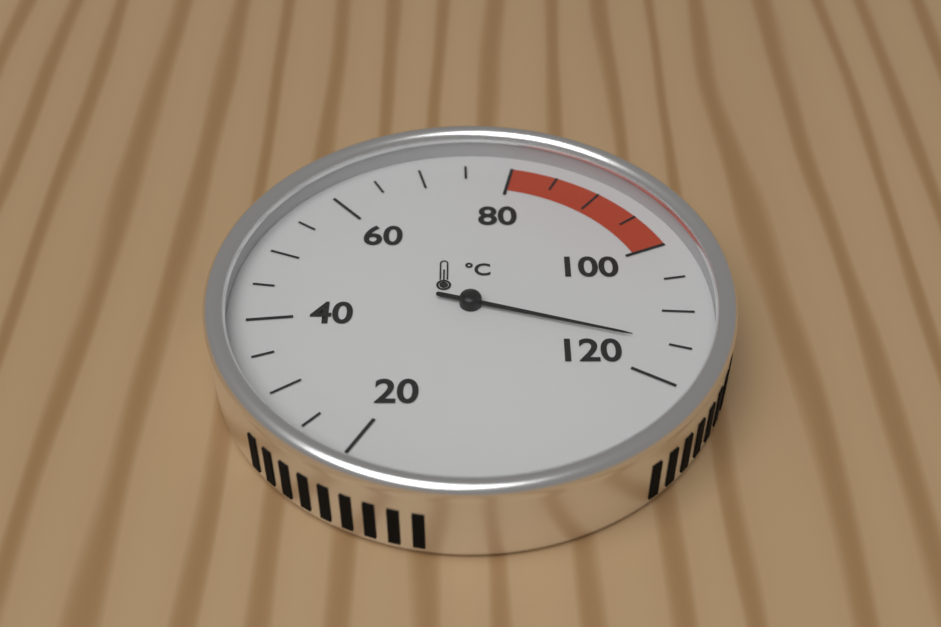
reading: 115 °C
